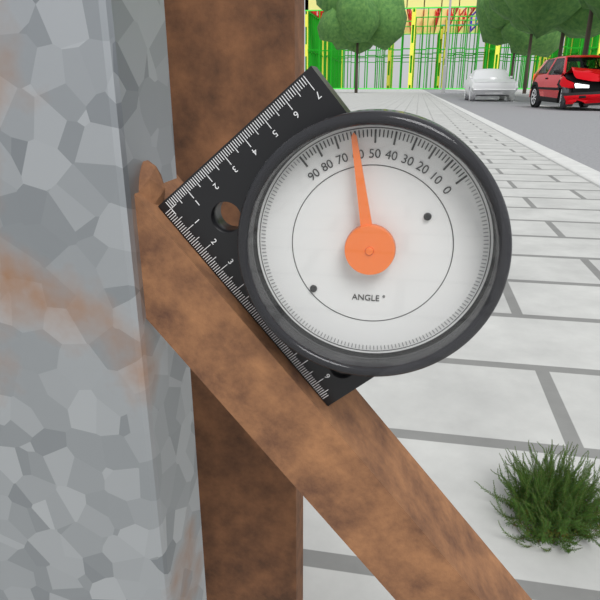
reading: 60 °
